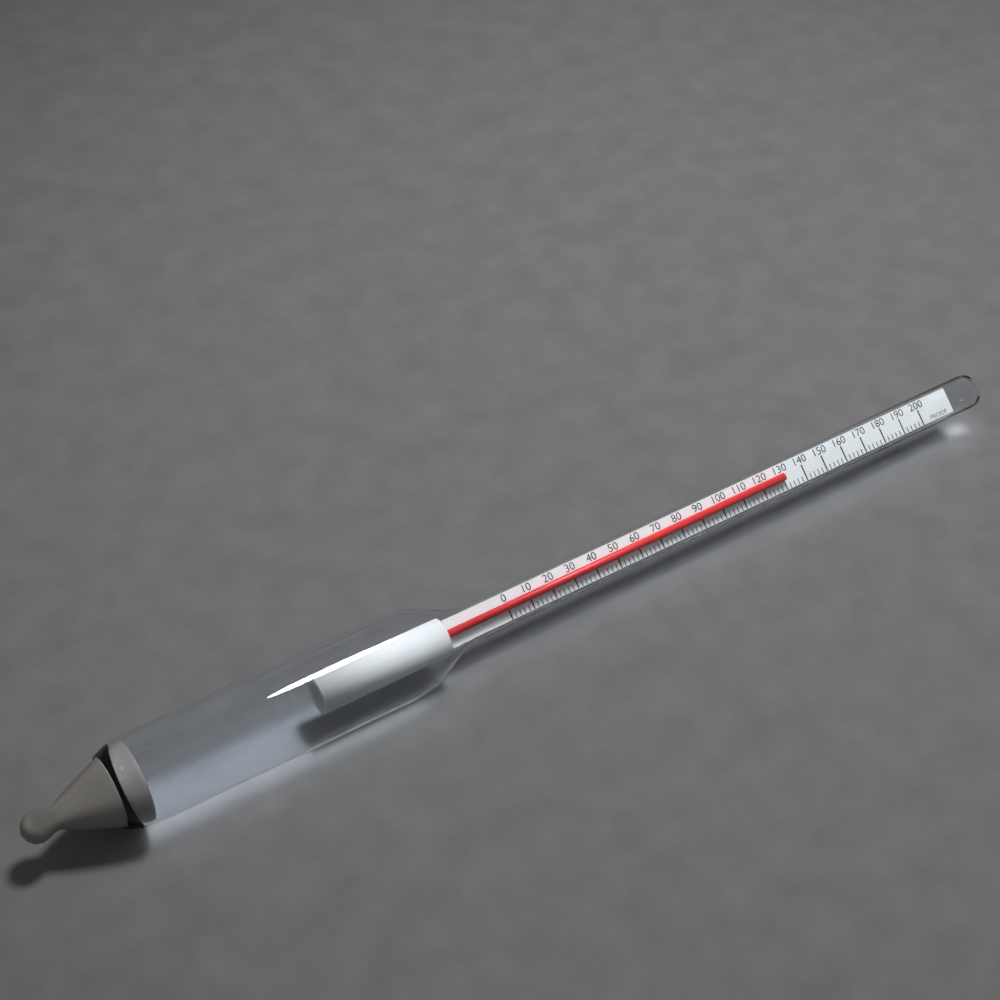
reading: 130 proof
